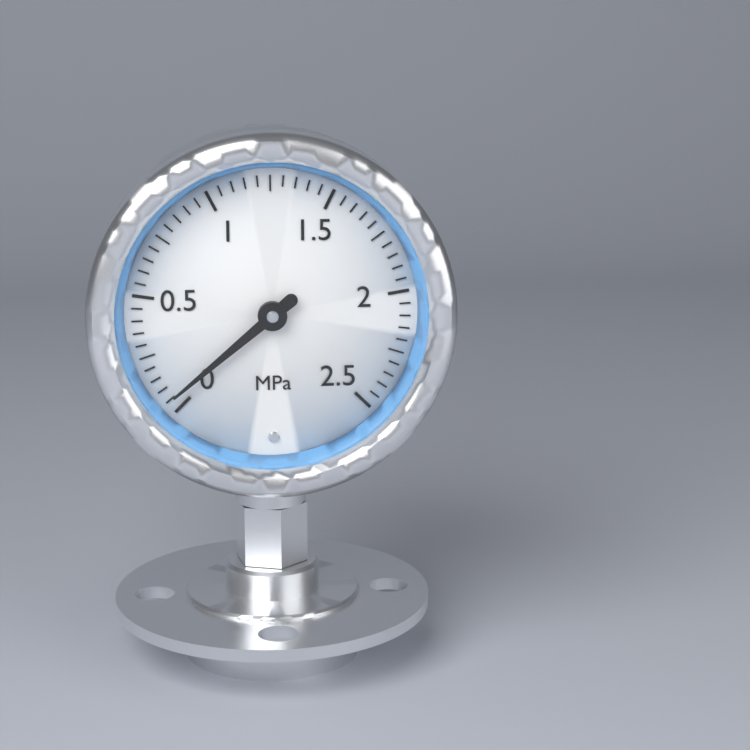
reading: 0.05 MPa
